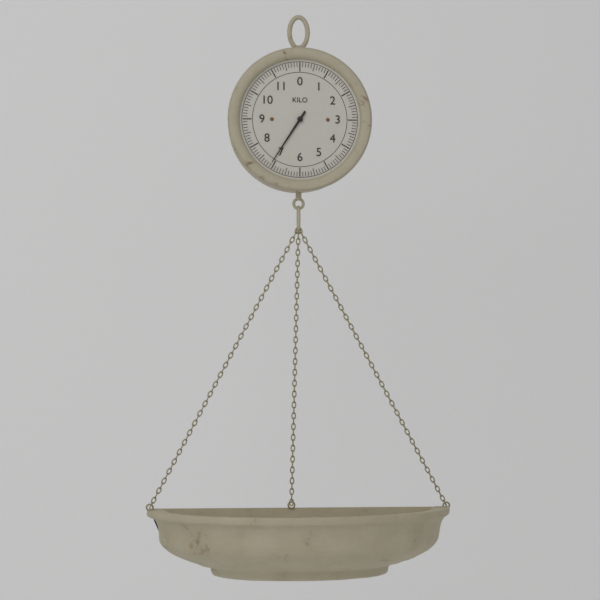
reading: 7.1 kg
